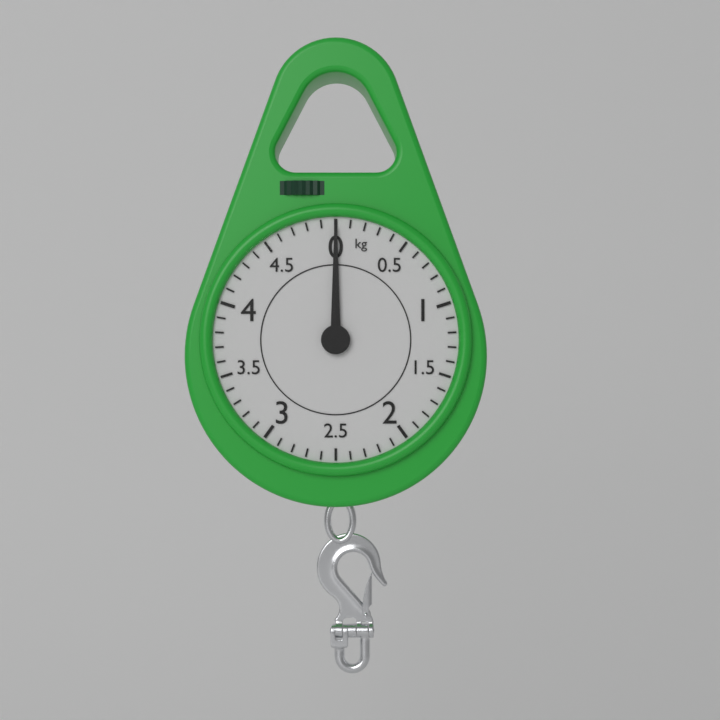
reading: 0.0 kg
